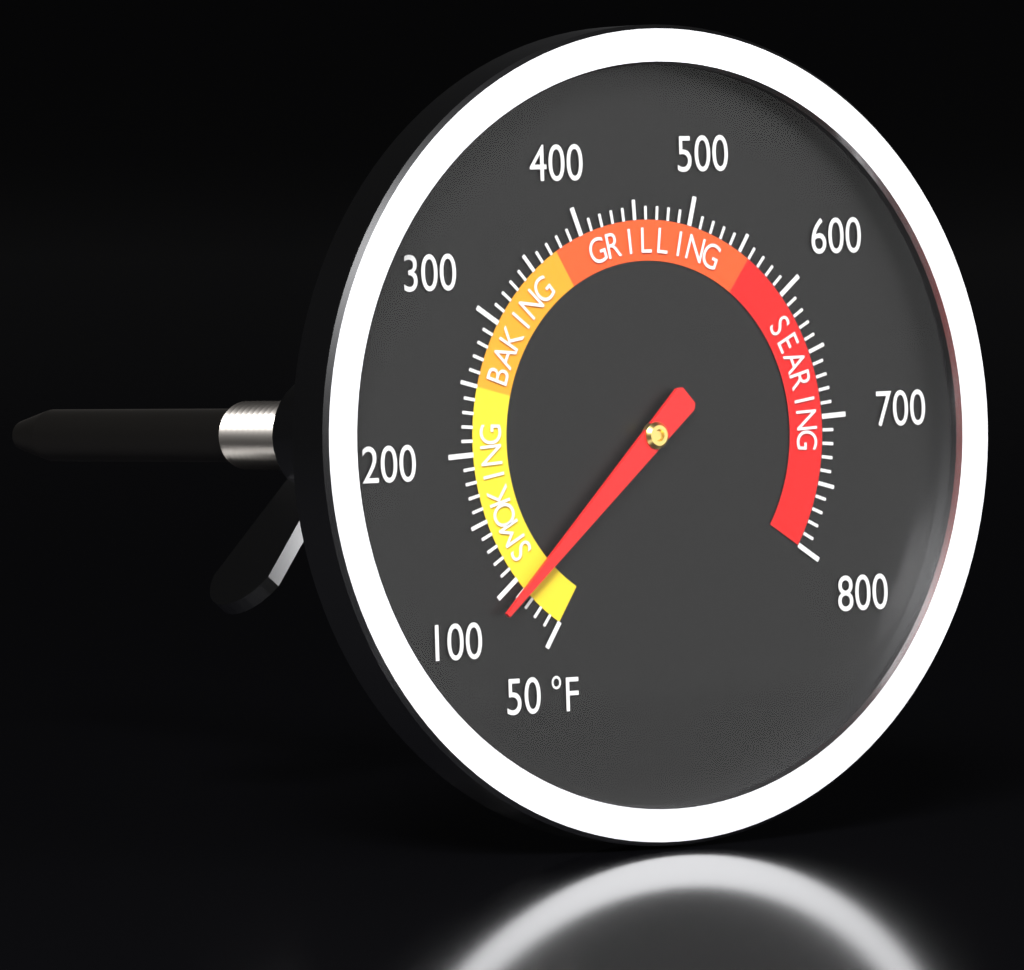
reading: 90 °F
